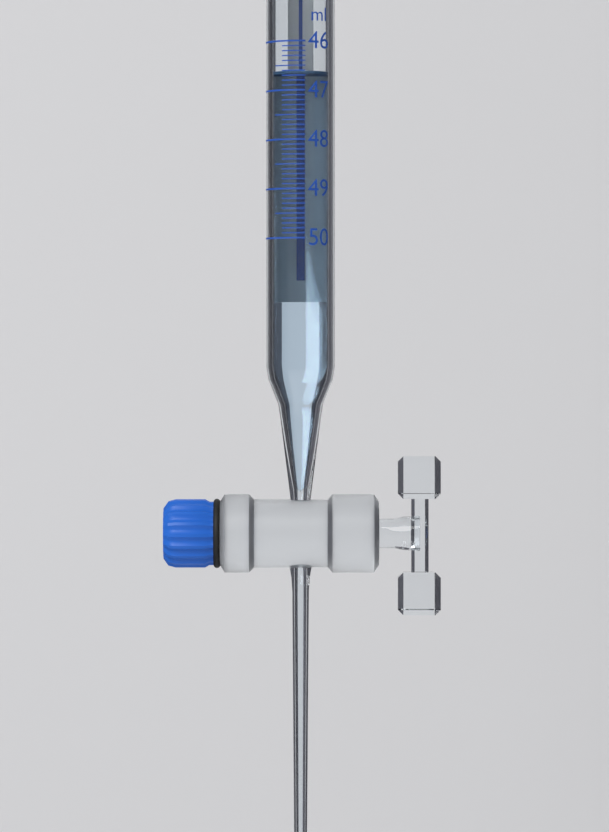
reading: 46.6 ml
